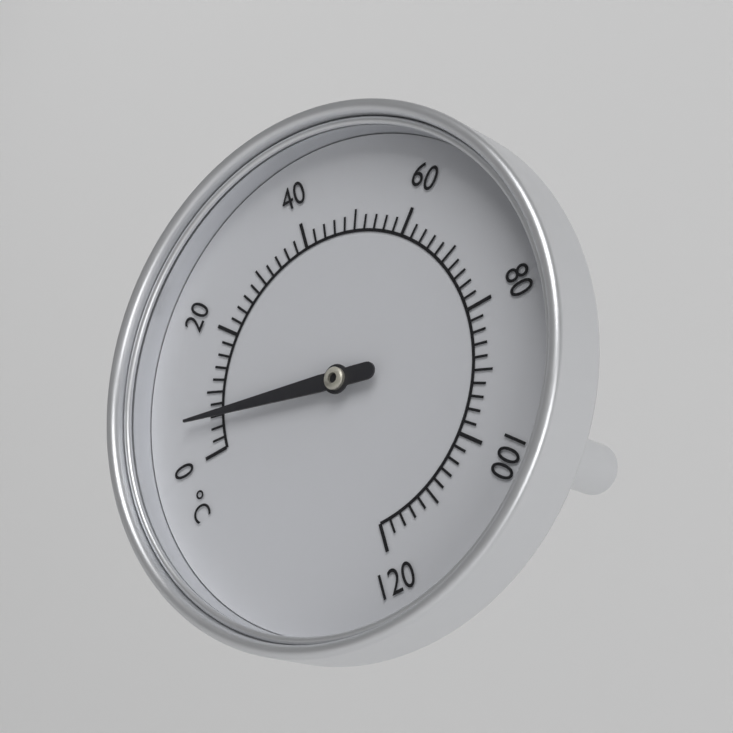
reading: 6 °C
